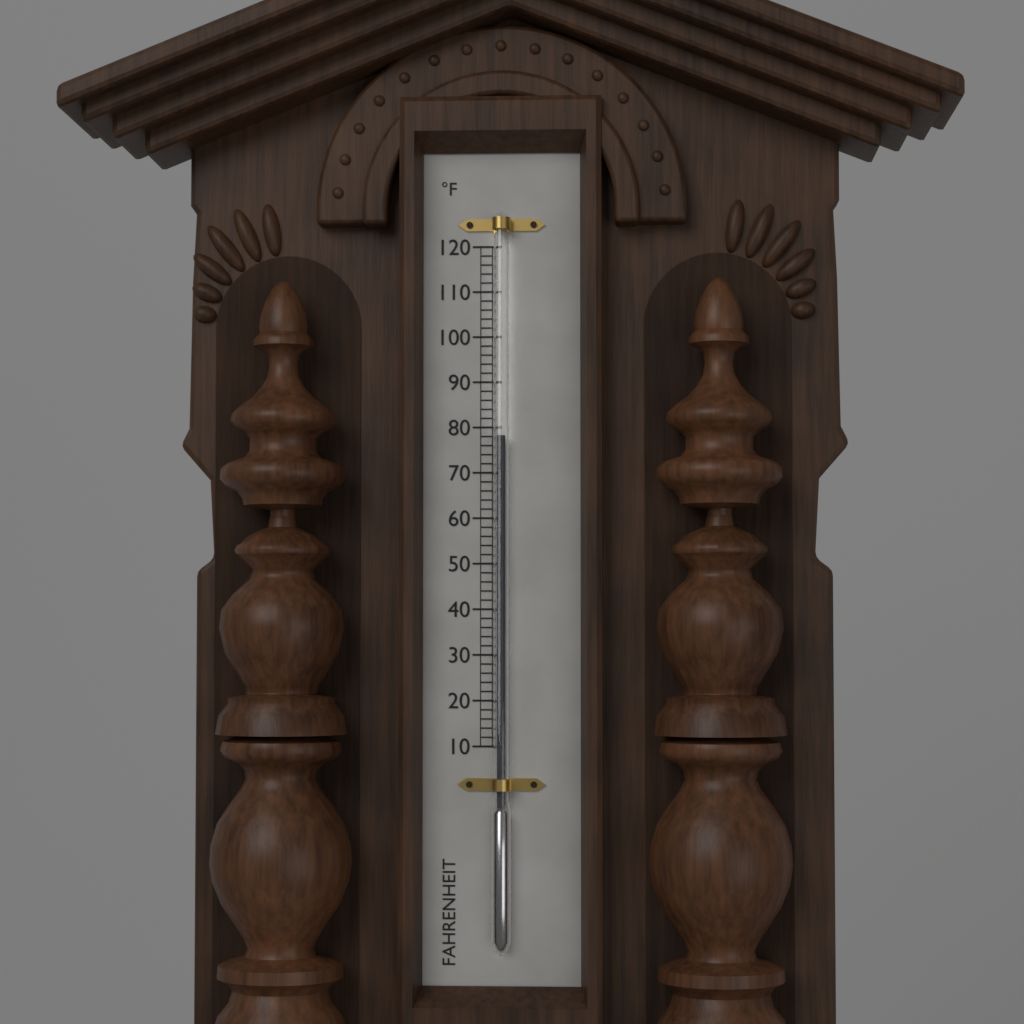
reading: 78 °F
